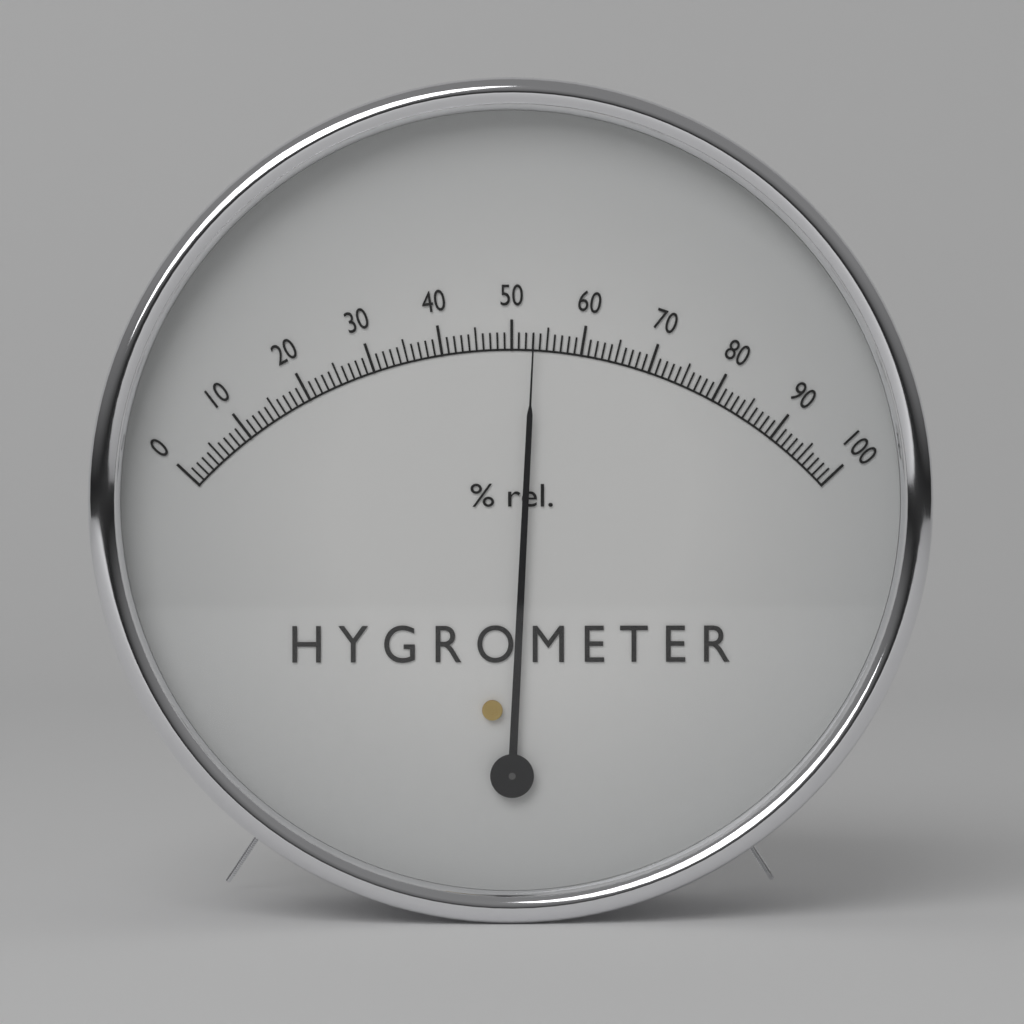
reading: 53 %
